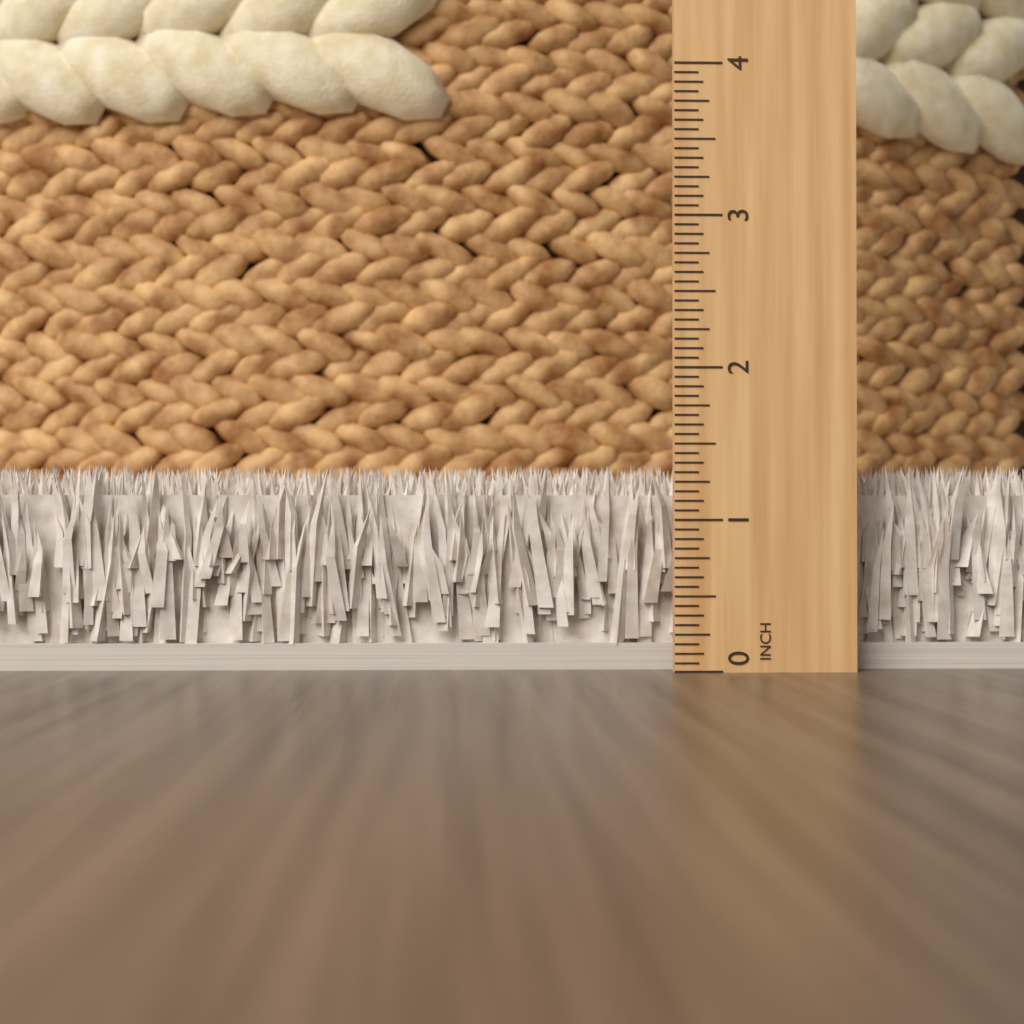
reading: 1.3750 in
